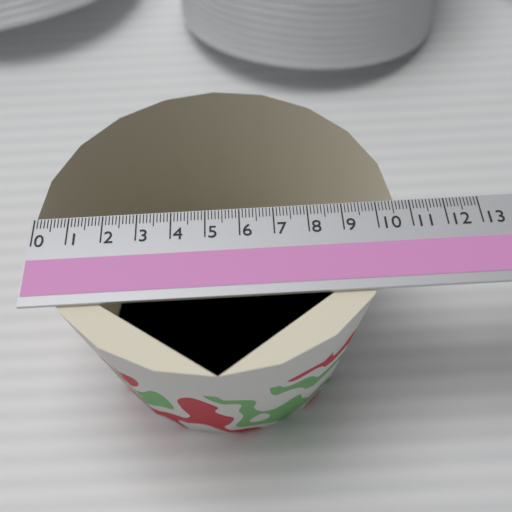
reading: 10.6 (no unit)
